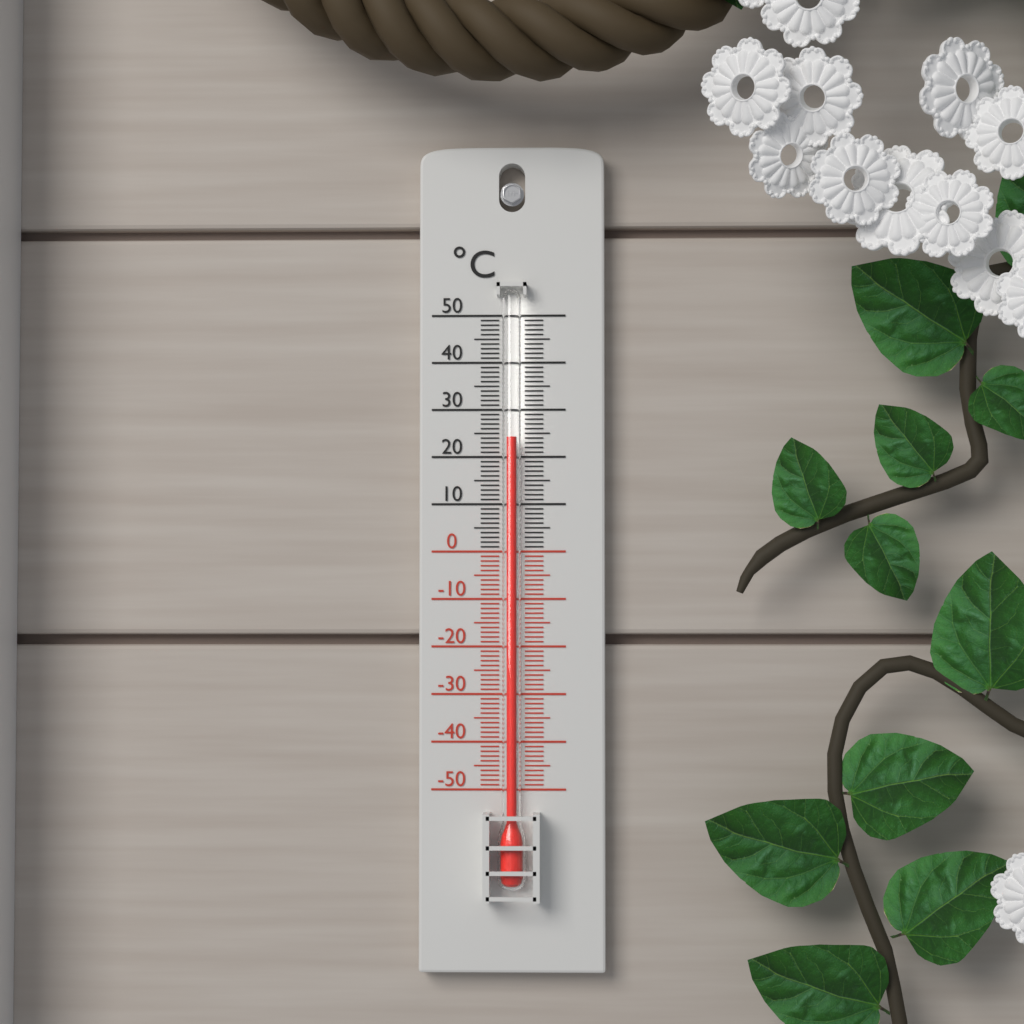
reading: 24 °C
